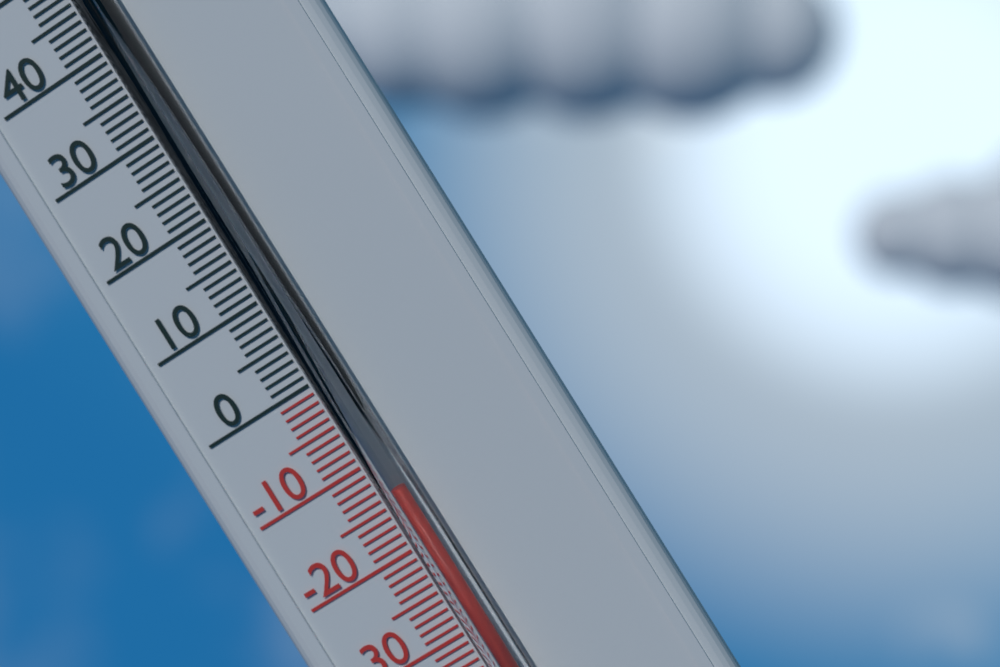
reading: -14 °C
